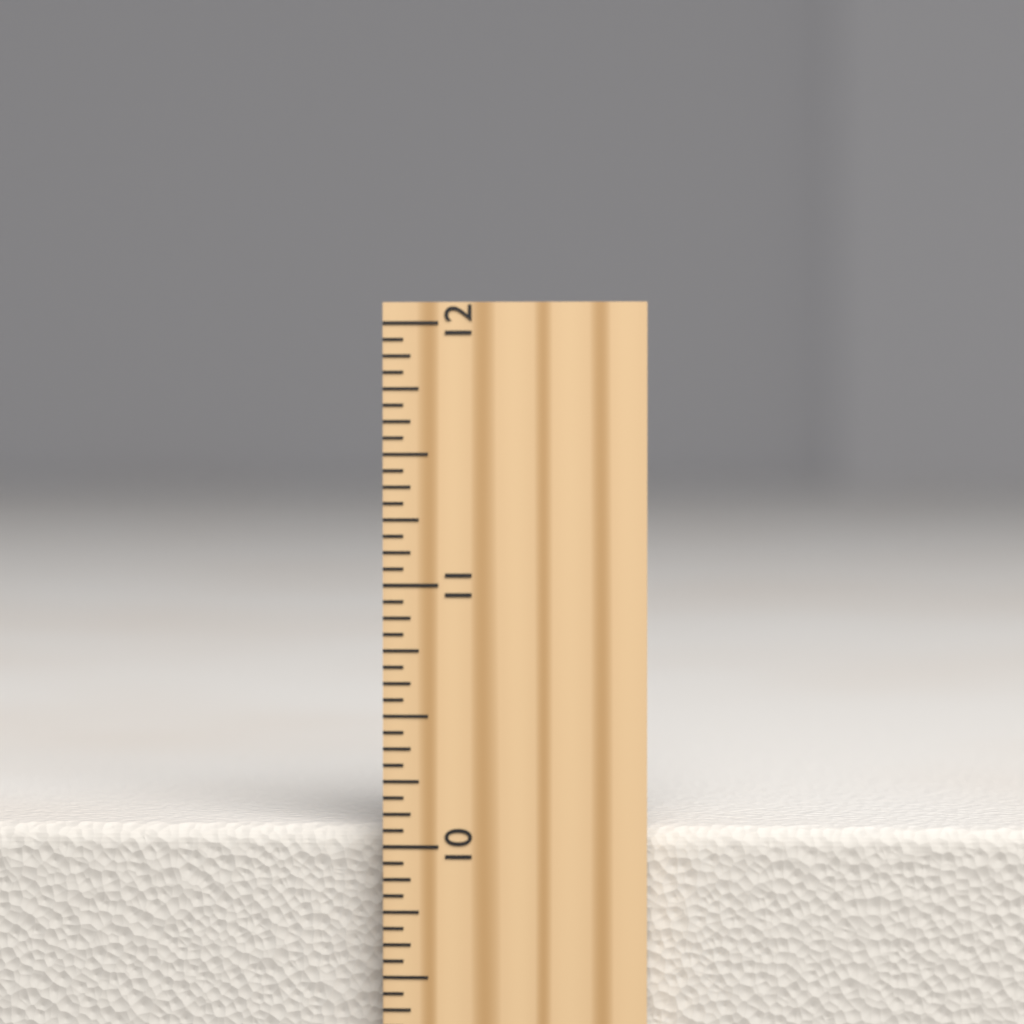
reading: 10.0625 inch
